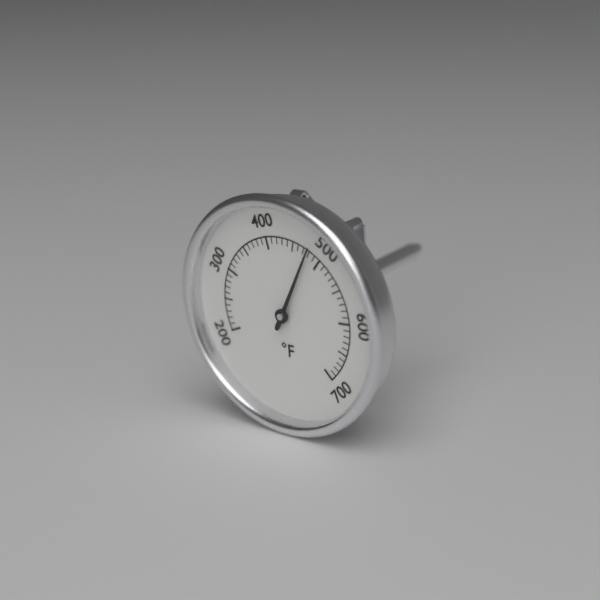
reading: 480 °F
